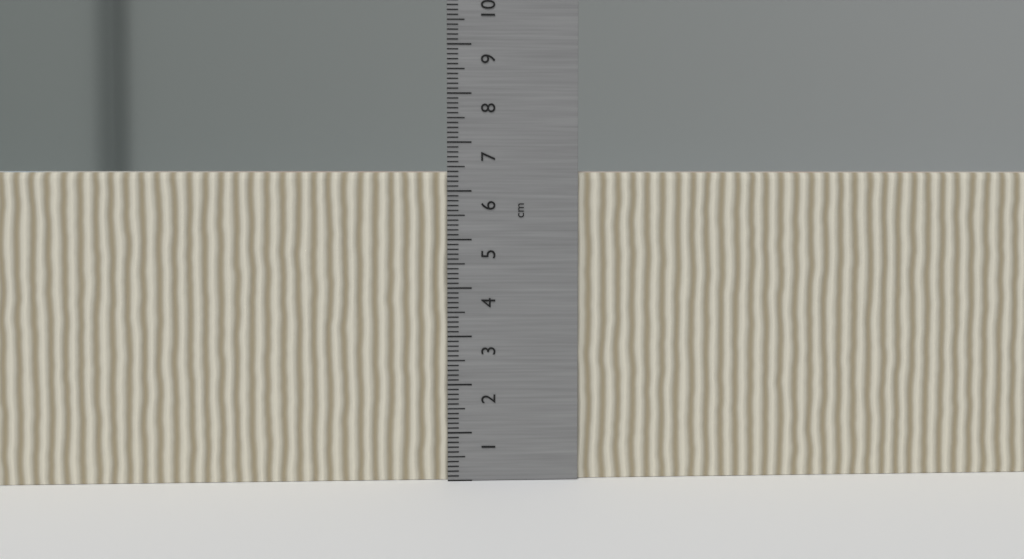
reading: 6.4 cm
